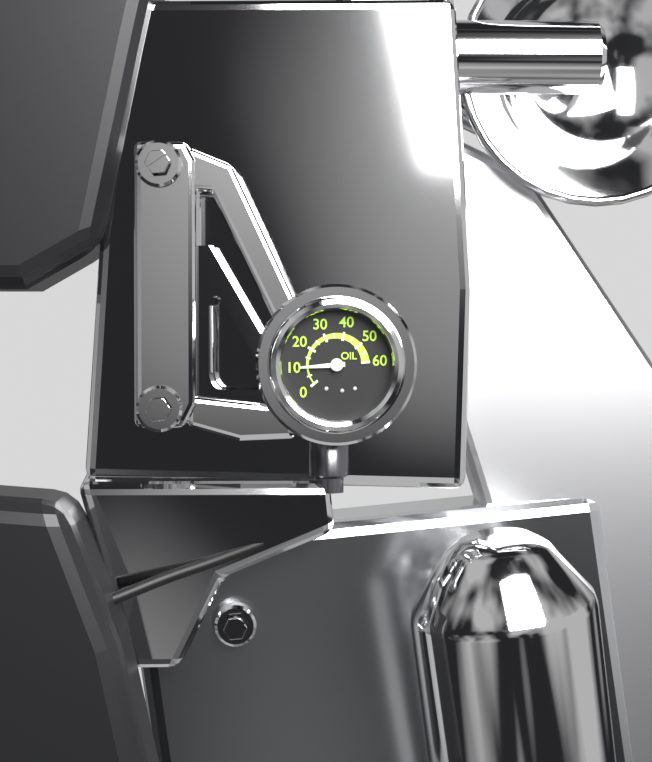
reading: 10 (no unit)
